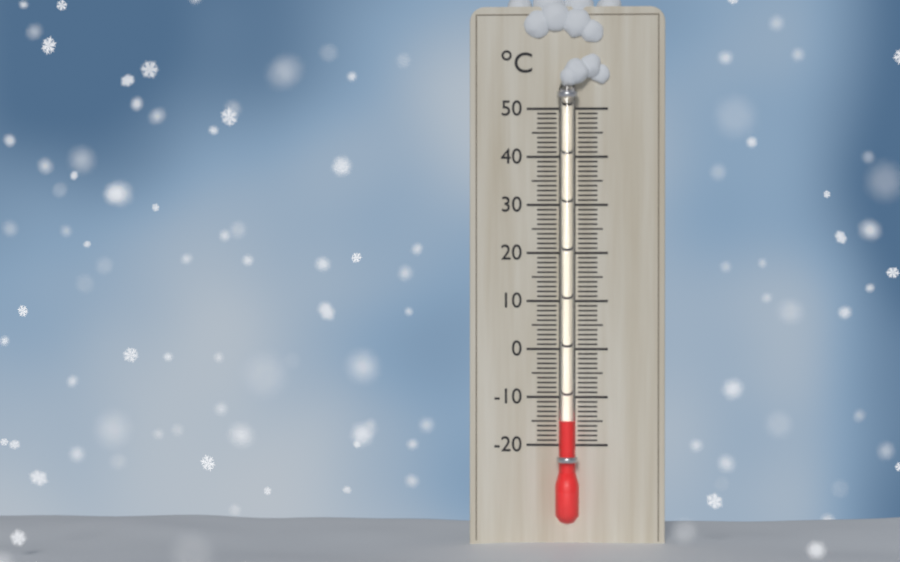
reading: -15 °C
